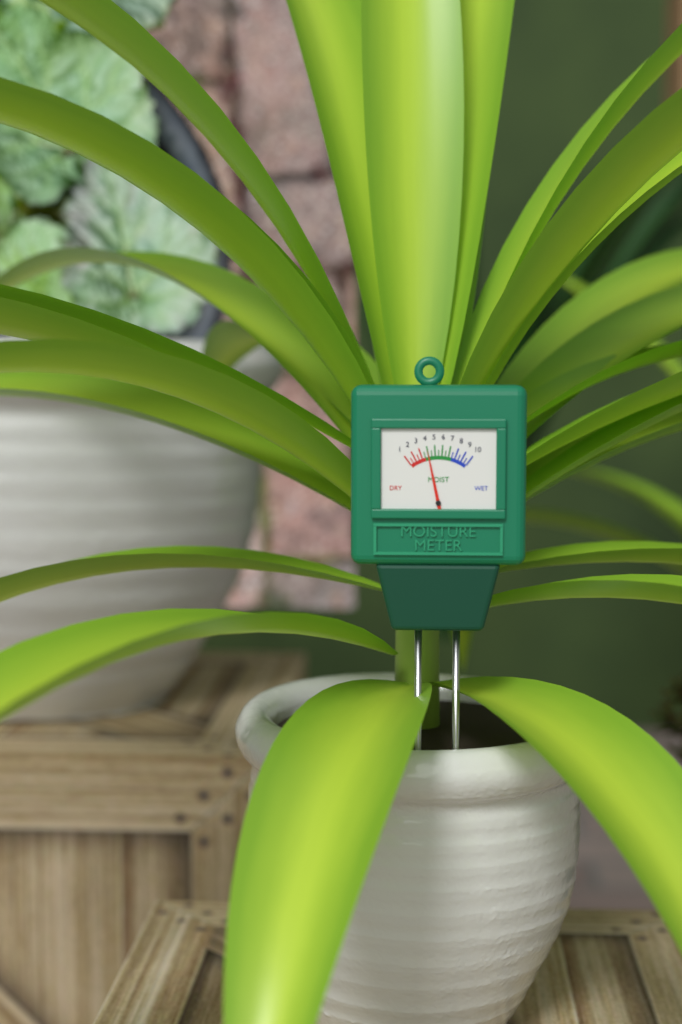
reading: 4.0 (no unit)
